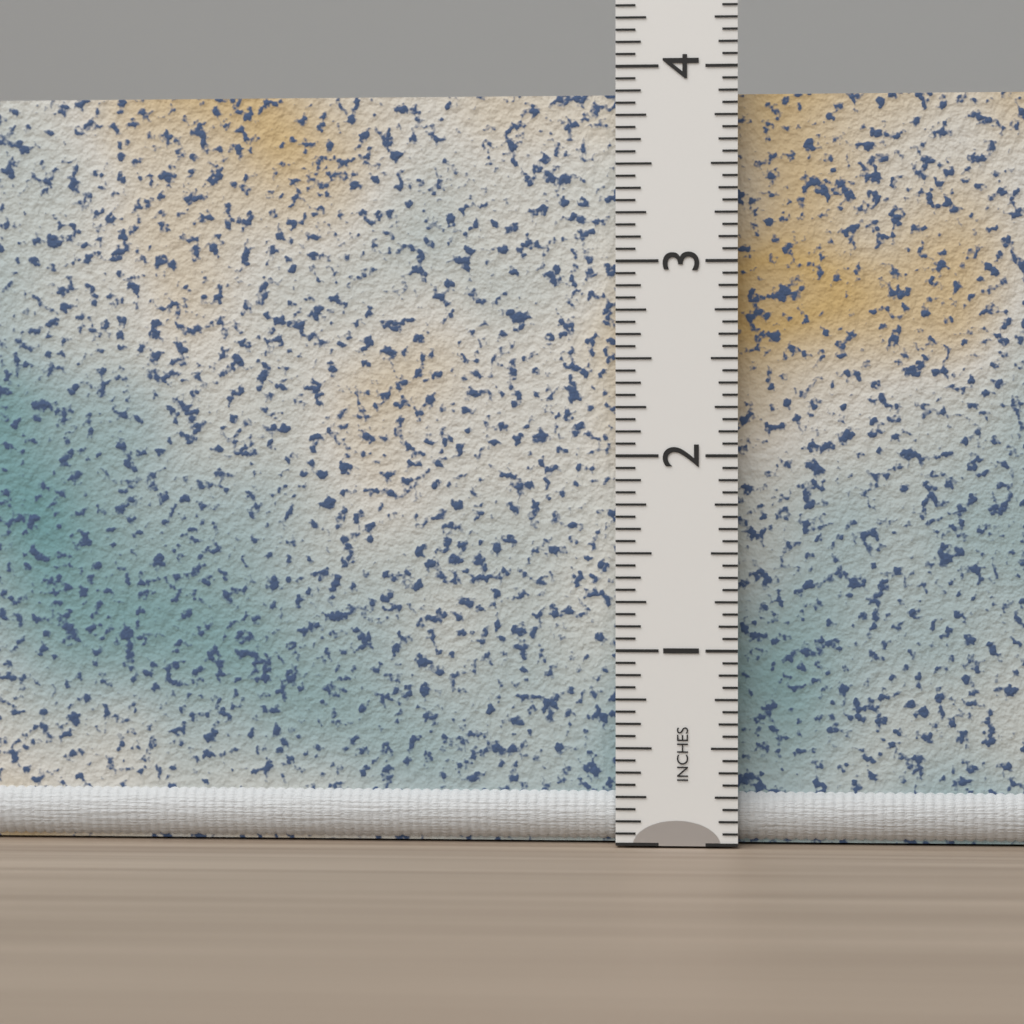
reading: 3.8750 in
